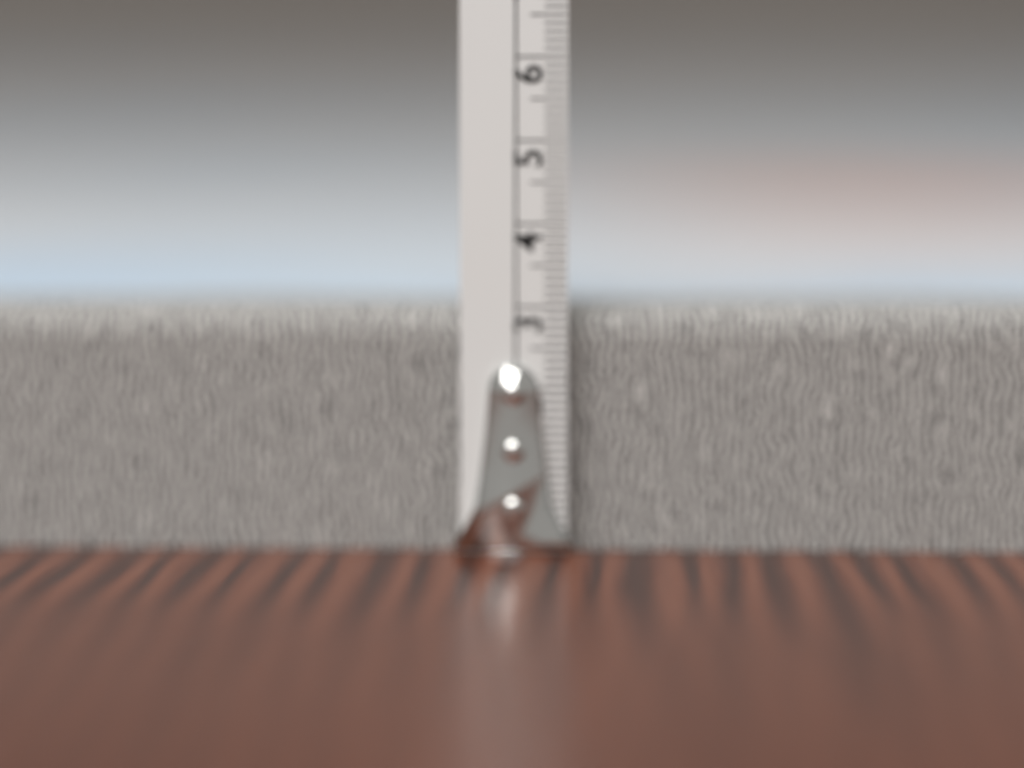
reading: 3.0 cm
